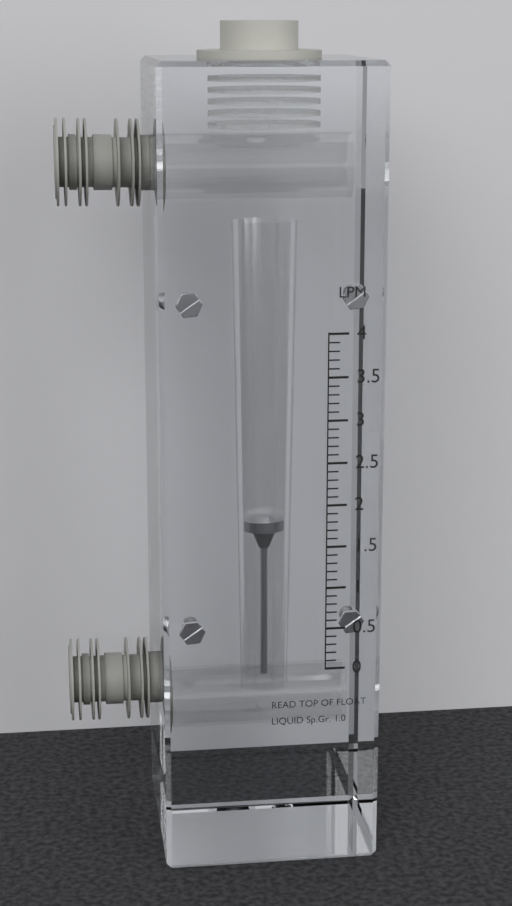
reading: 1.6 LPM
